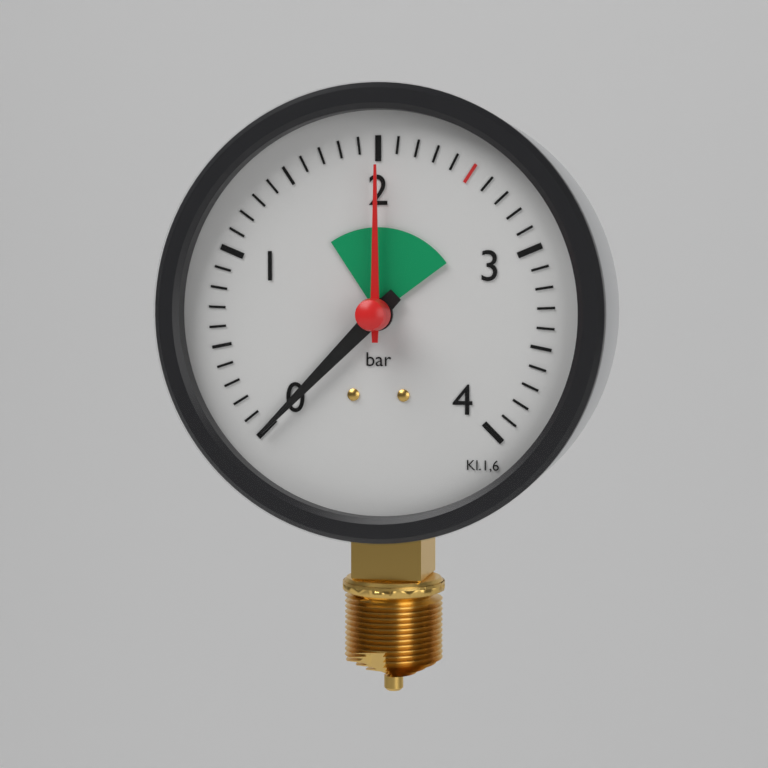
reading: 0.0 bar
